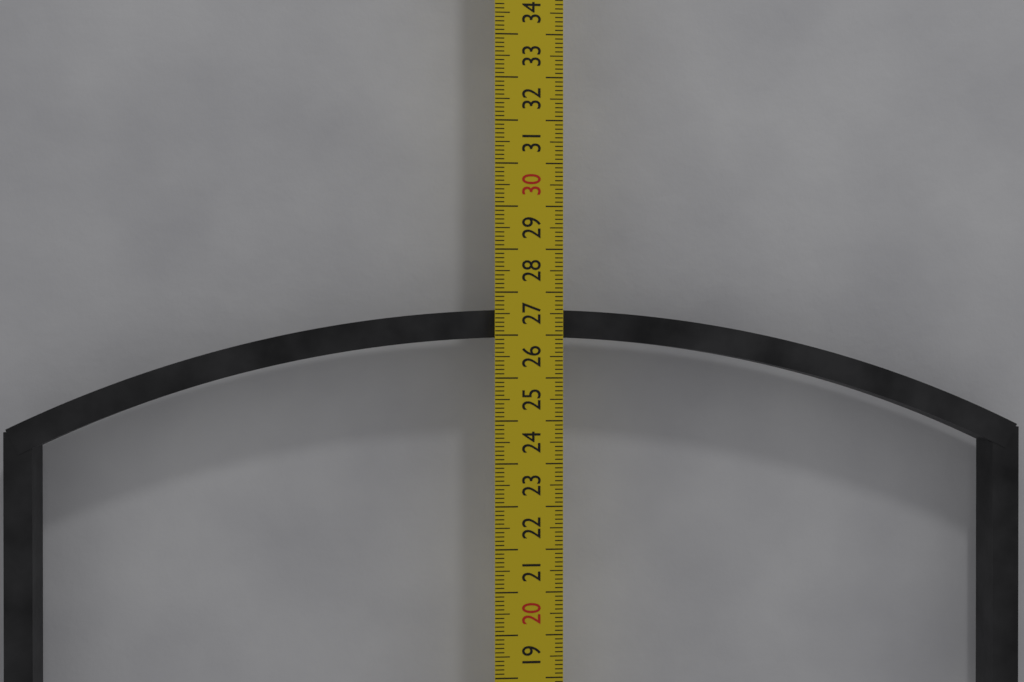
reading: 26.6 cm
